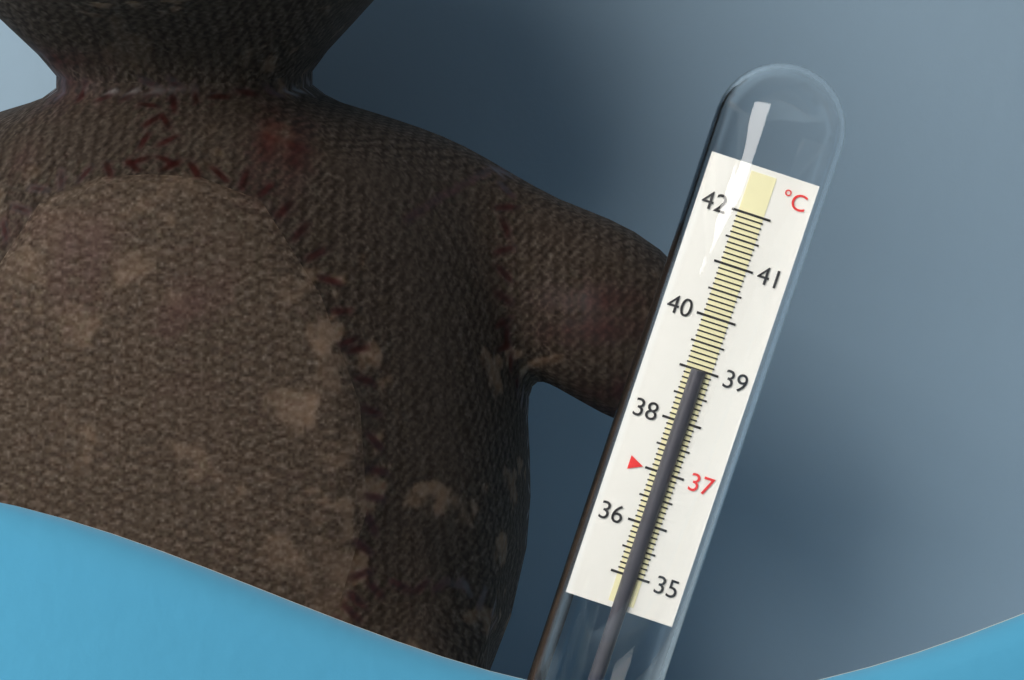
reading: 39.0 °C
